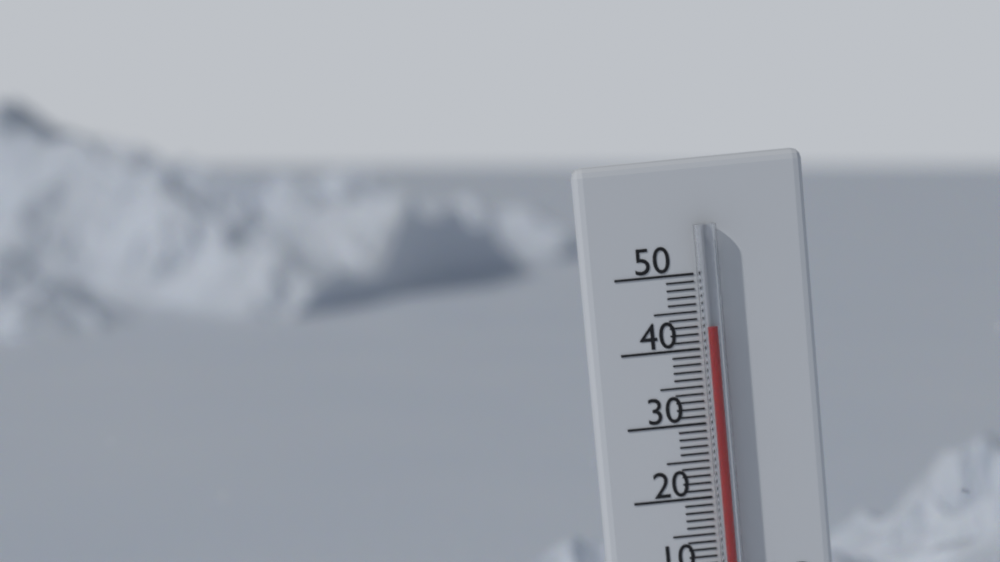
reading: 43 °C
